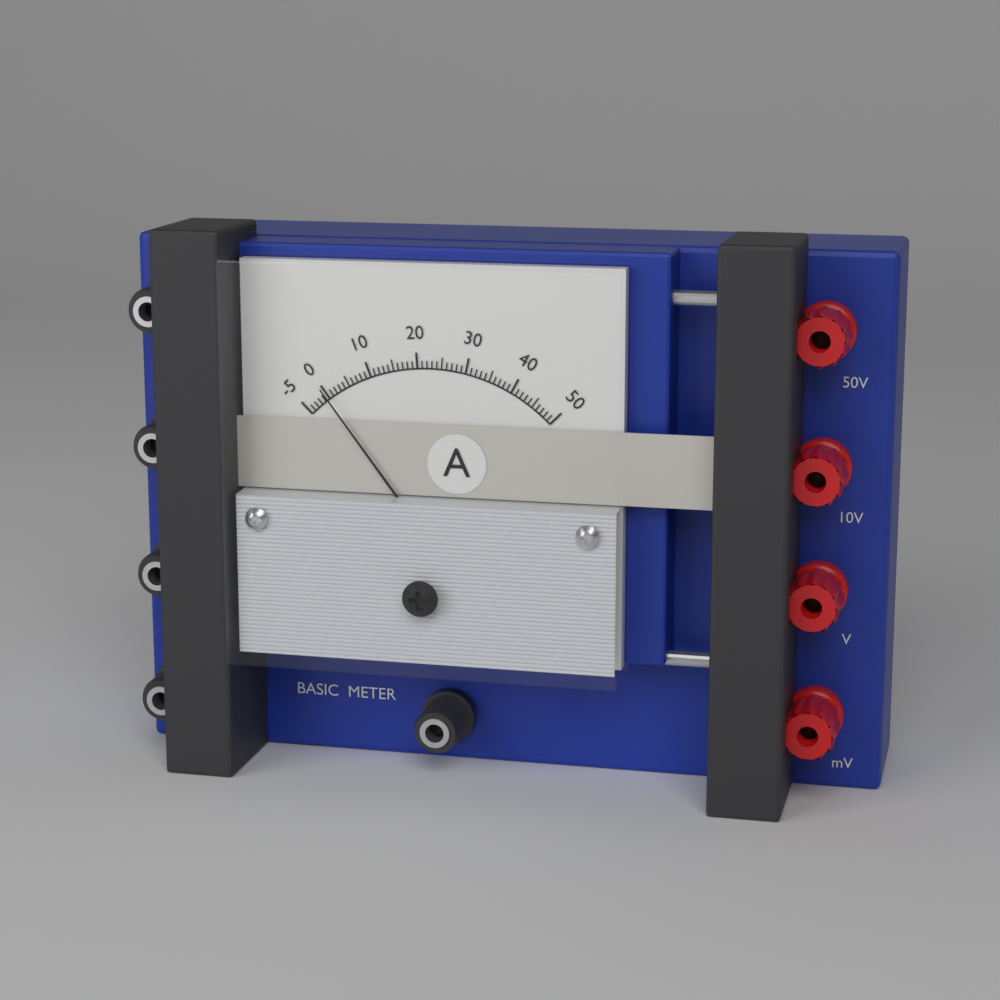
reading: 0 A
